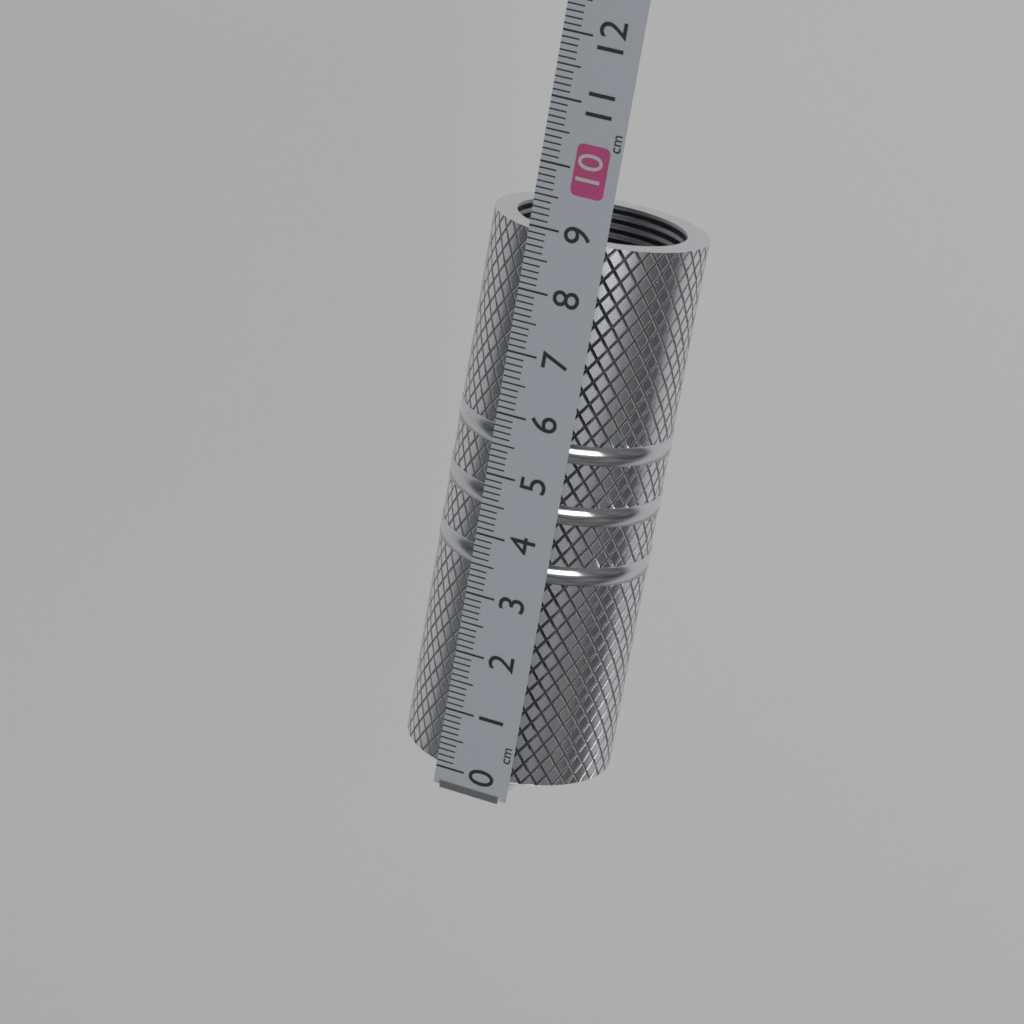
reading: 8.9 cm
